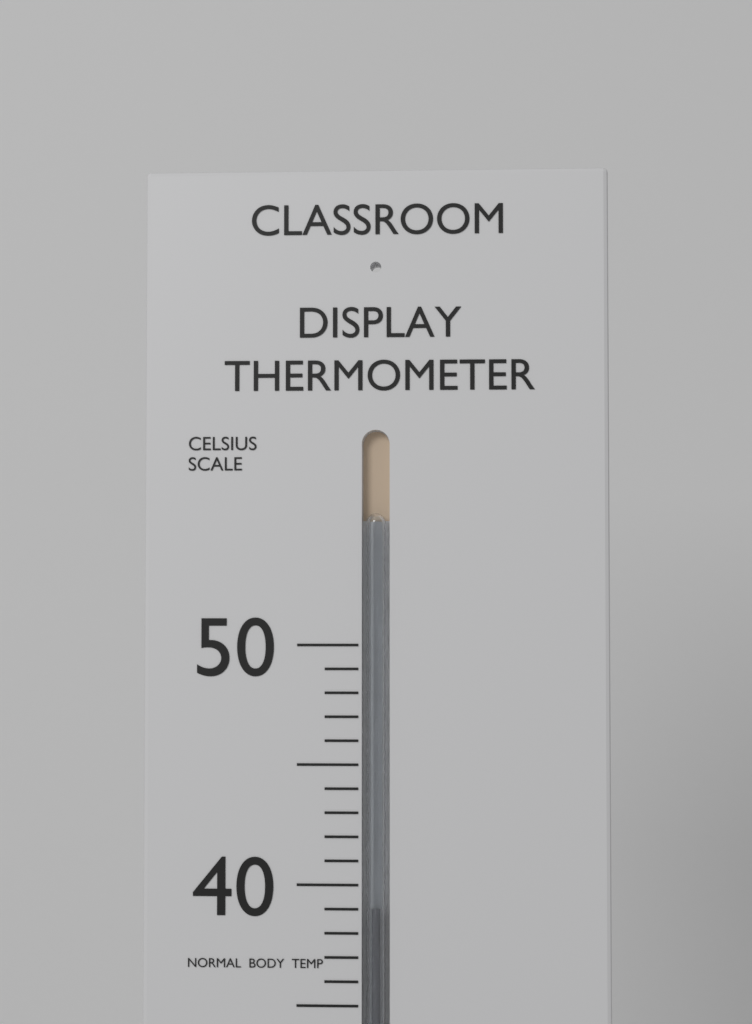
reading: 39 °C
